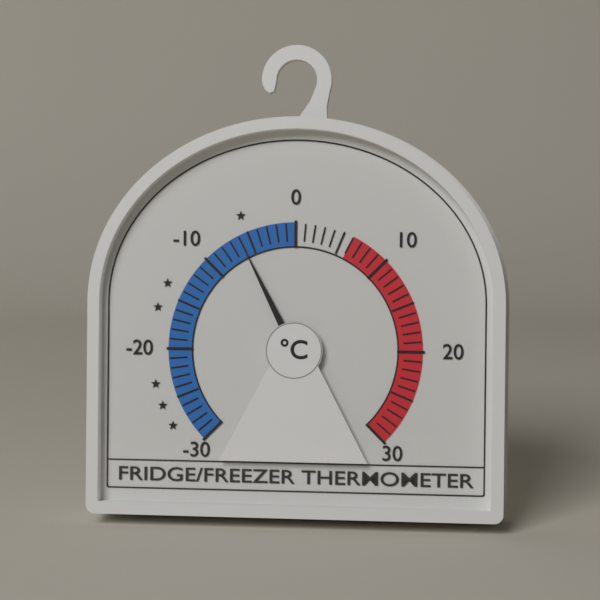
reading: -6 °C
